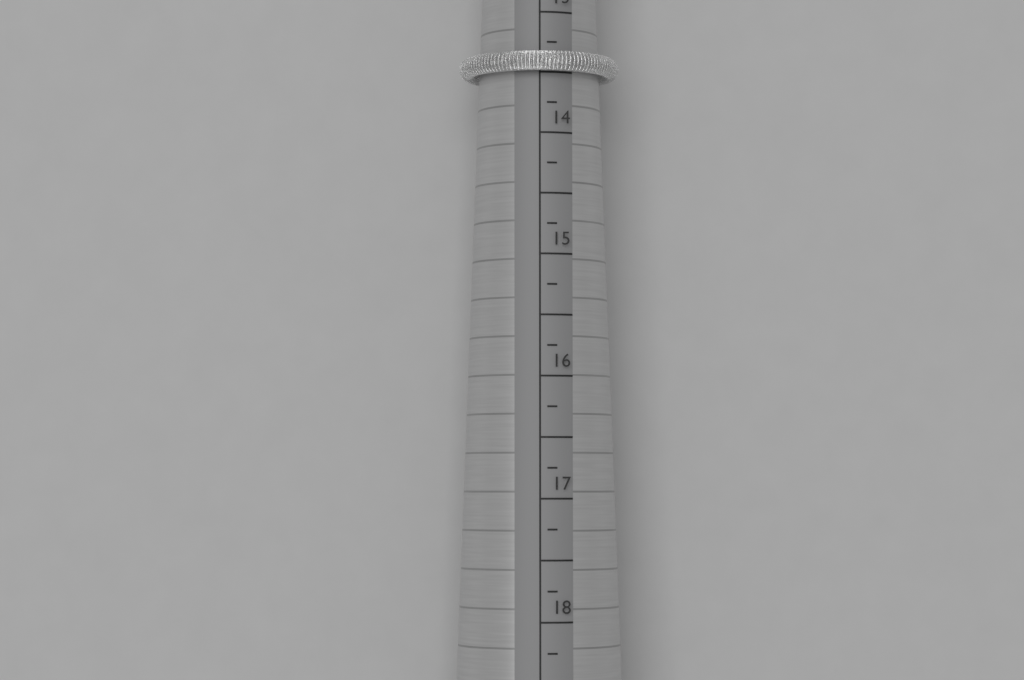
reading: 13.50 mm
